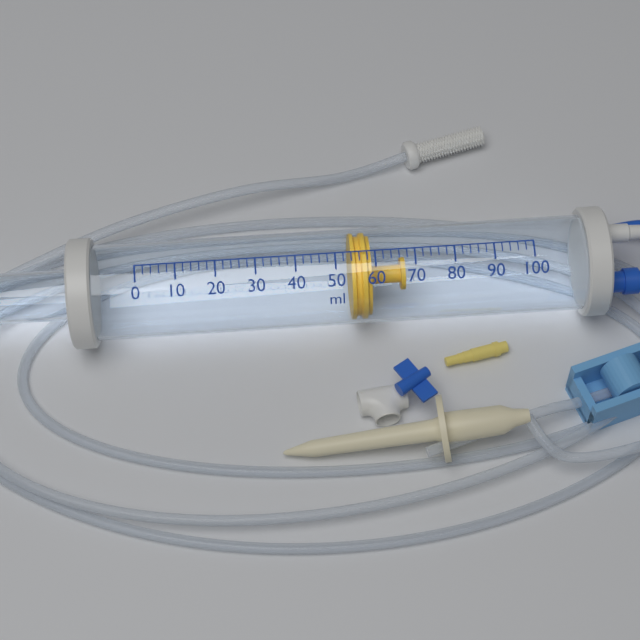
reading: 54 ml
